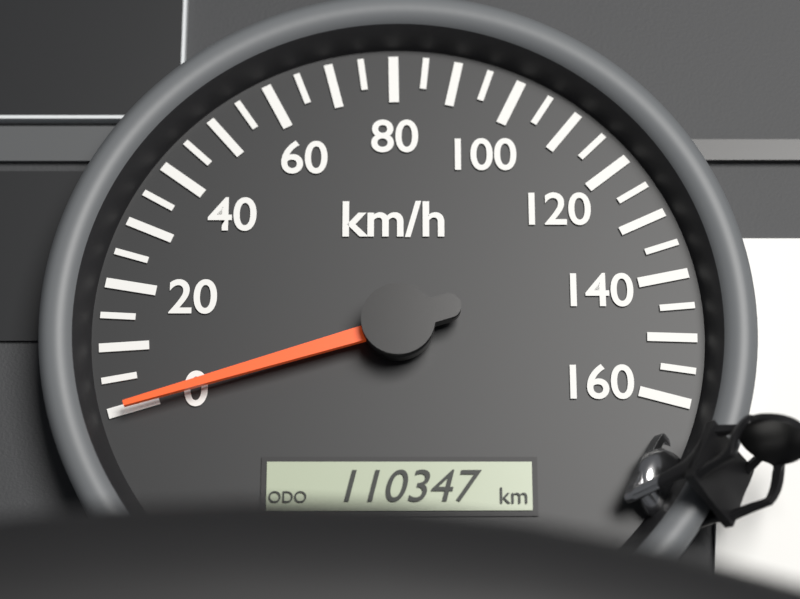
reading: 0 km/h
